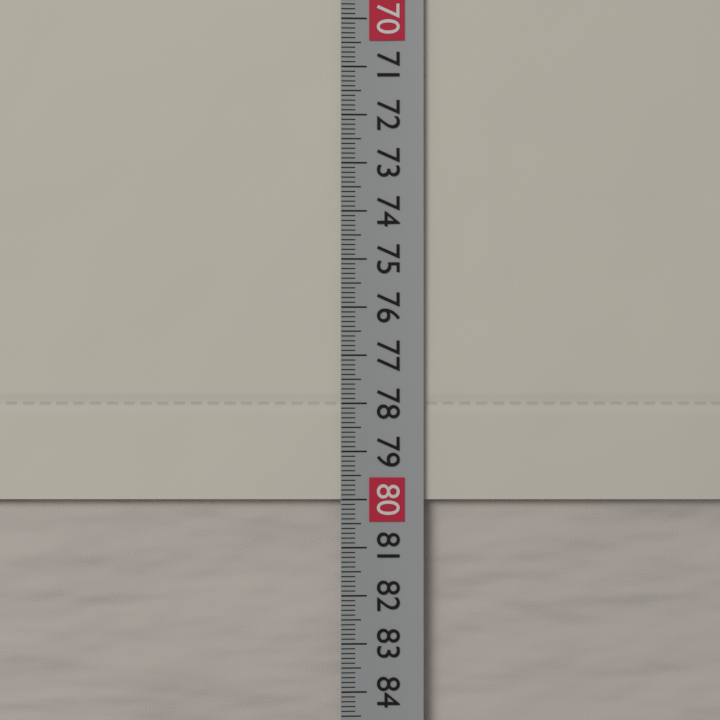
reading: 80.0 cm
